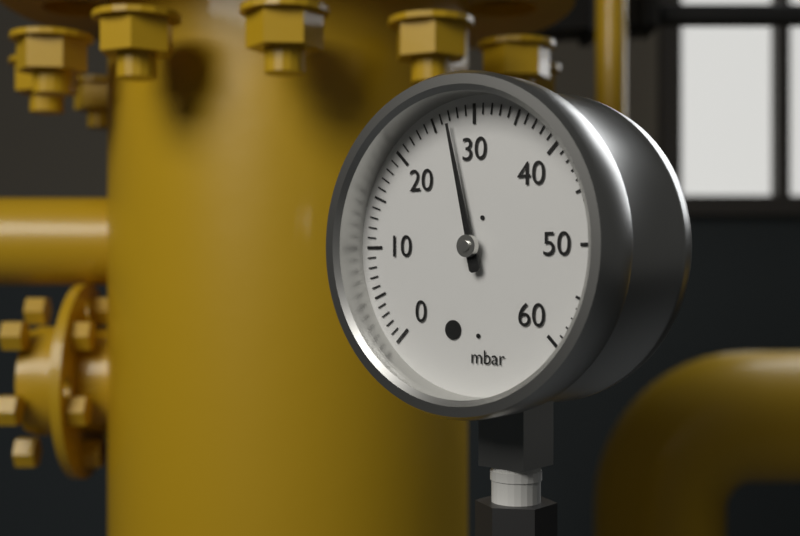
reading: 27 mbar
